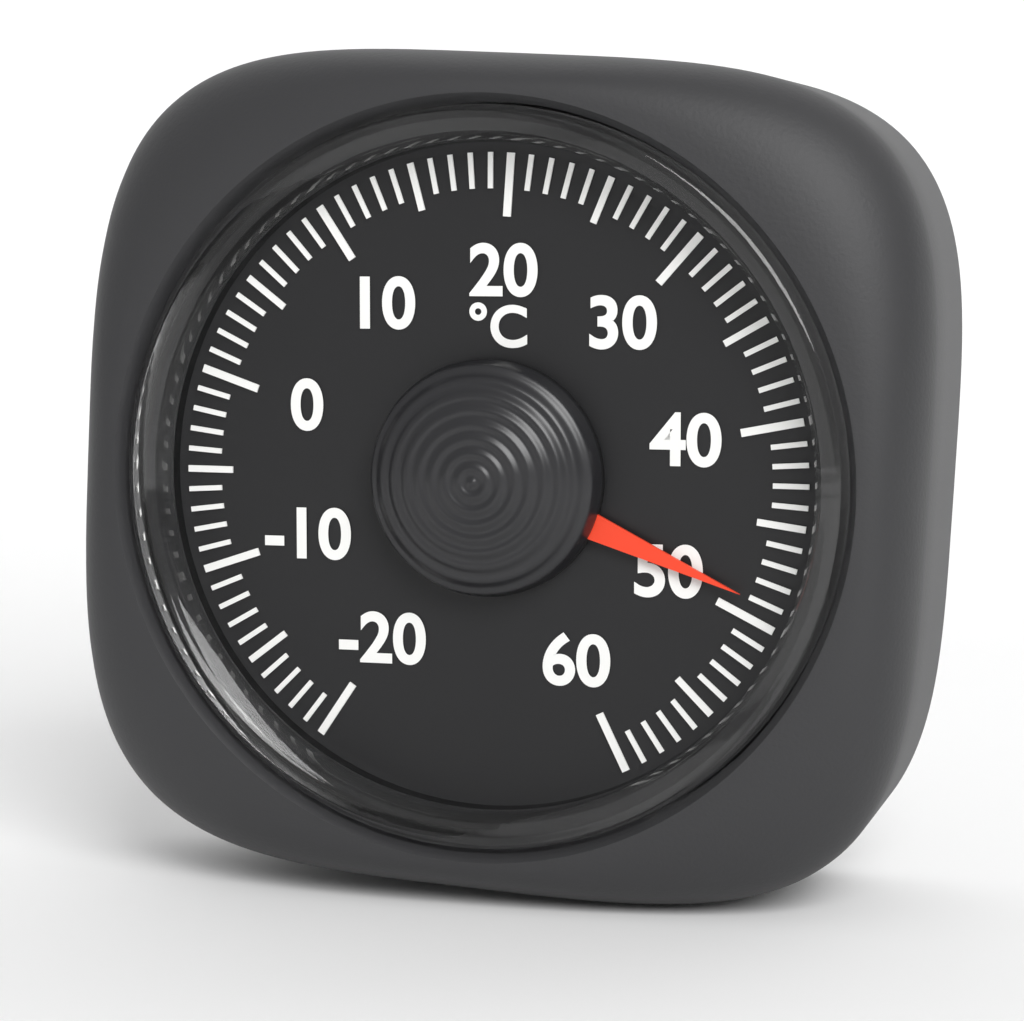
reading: 49 °C
